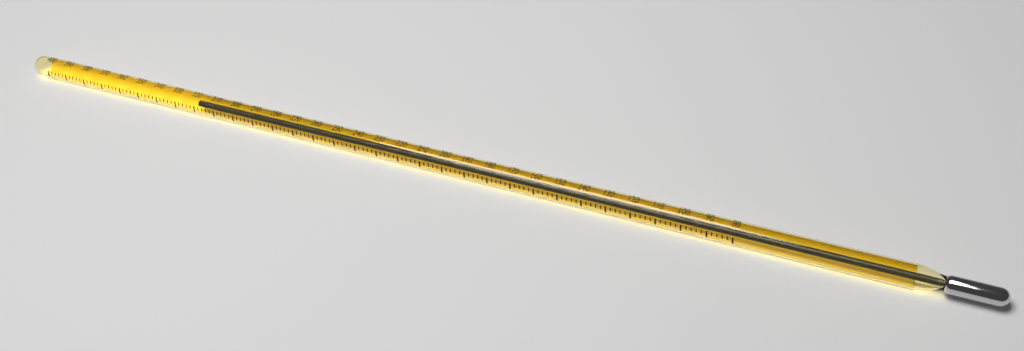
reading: 320 (no unit)
